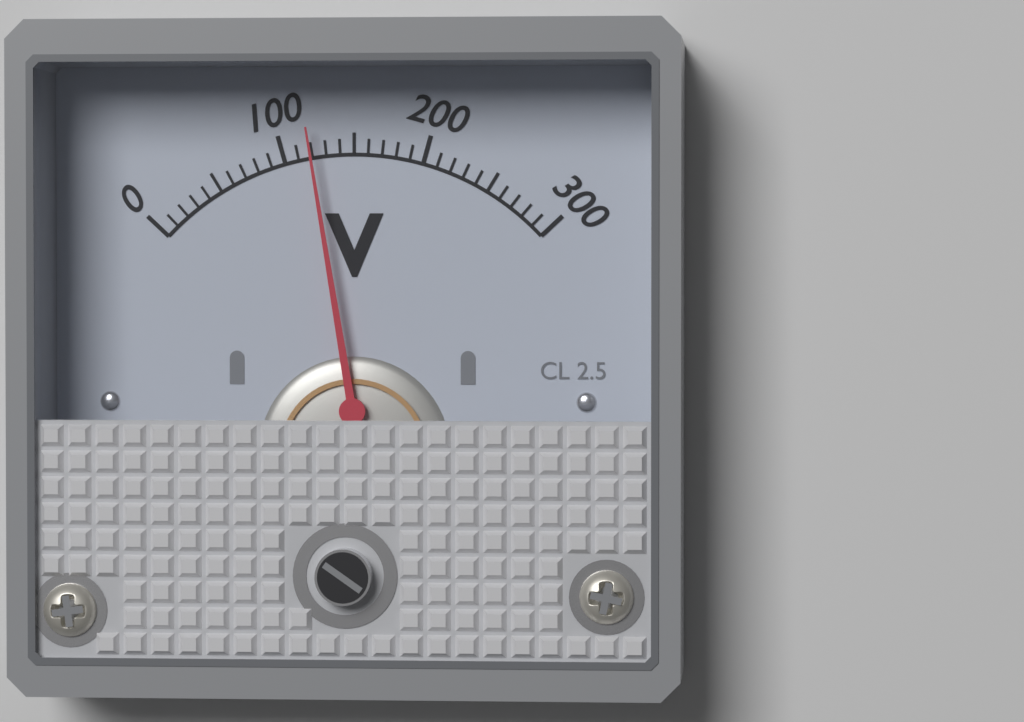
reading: 120 V
